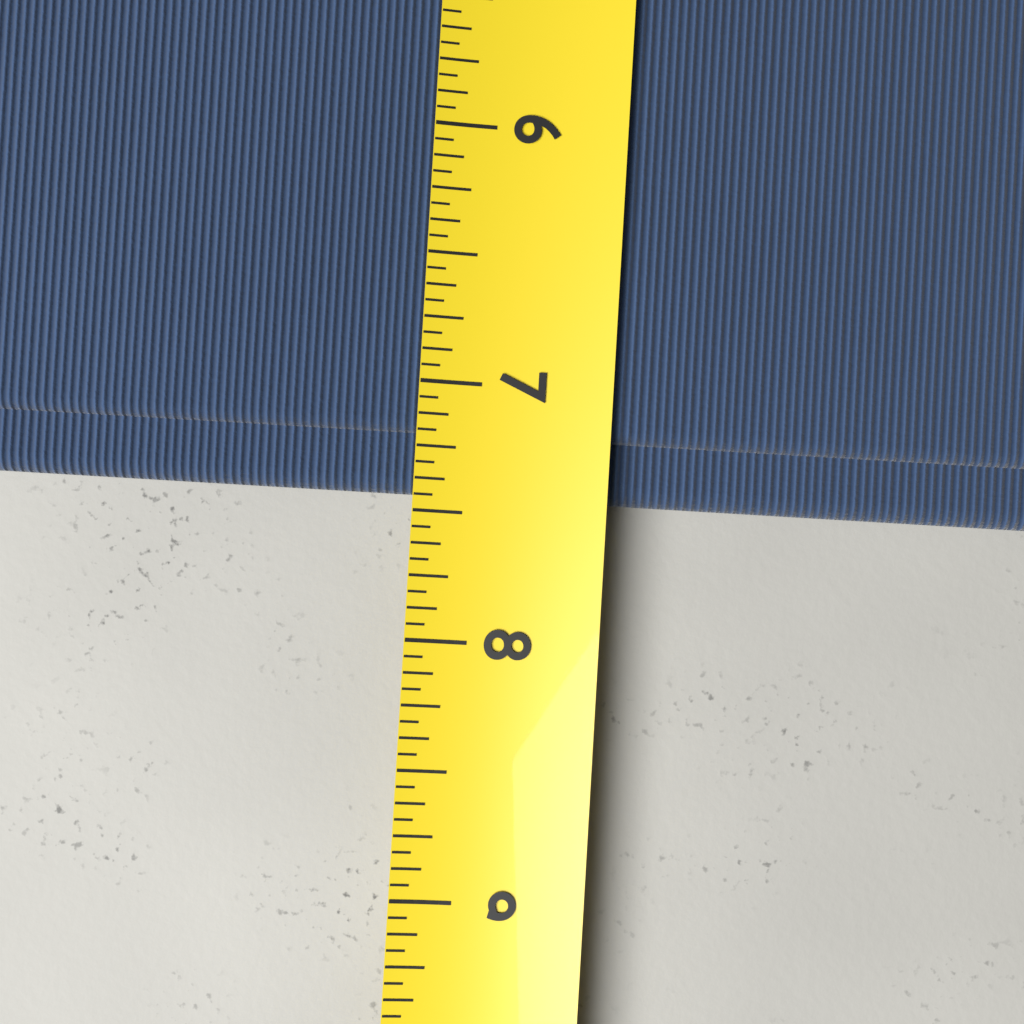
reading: 7.4375 (no unit)
